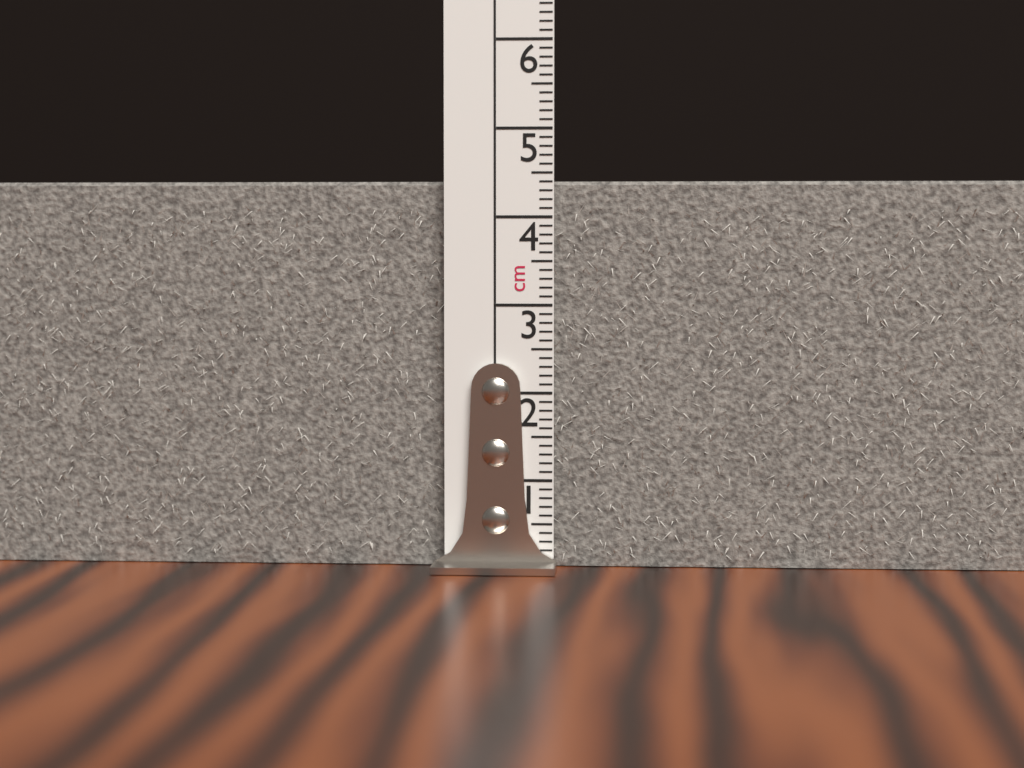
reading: 4.4 cm
